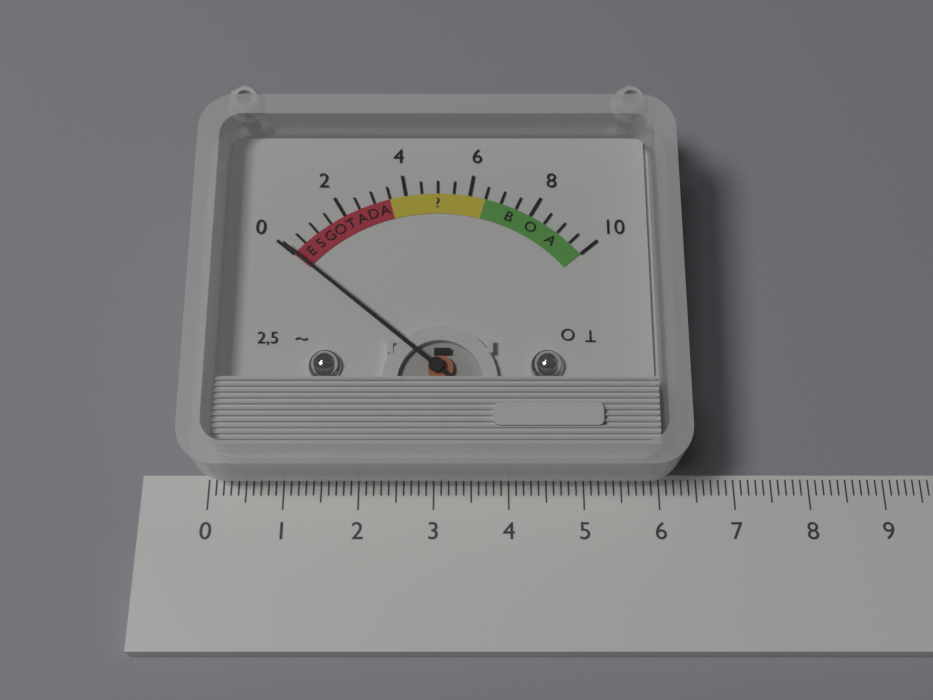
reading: 0.0 (no unit)
